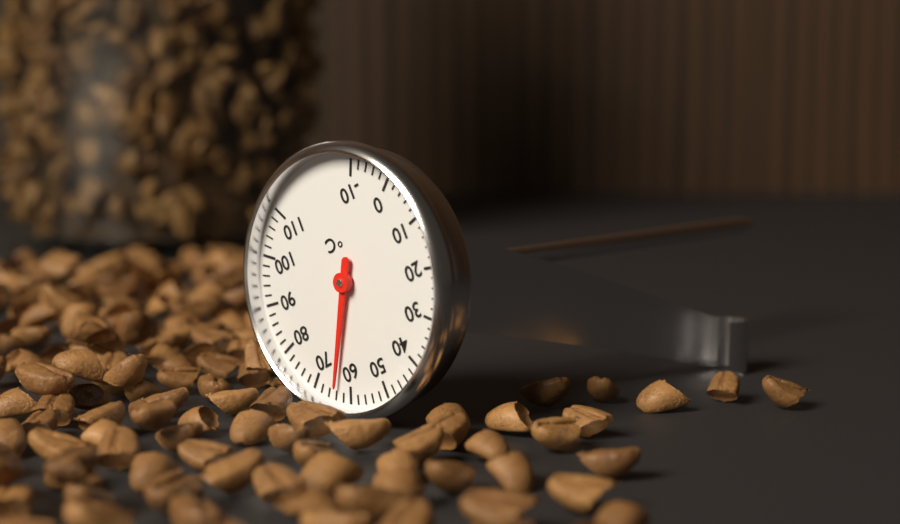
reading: 64 °C
